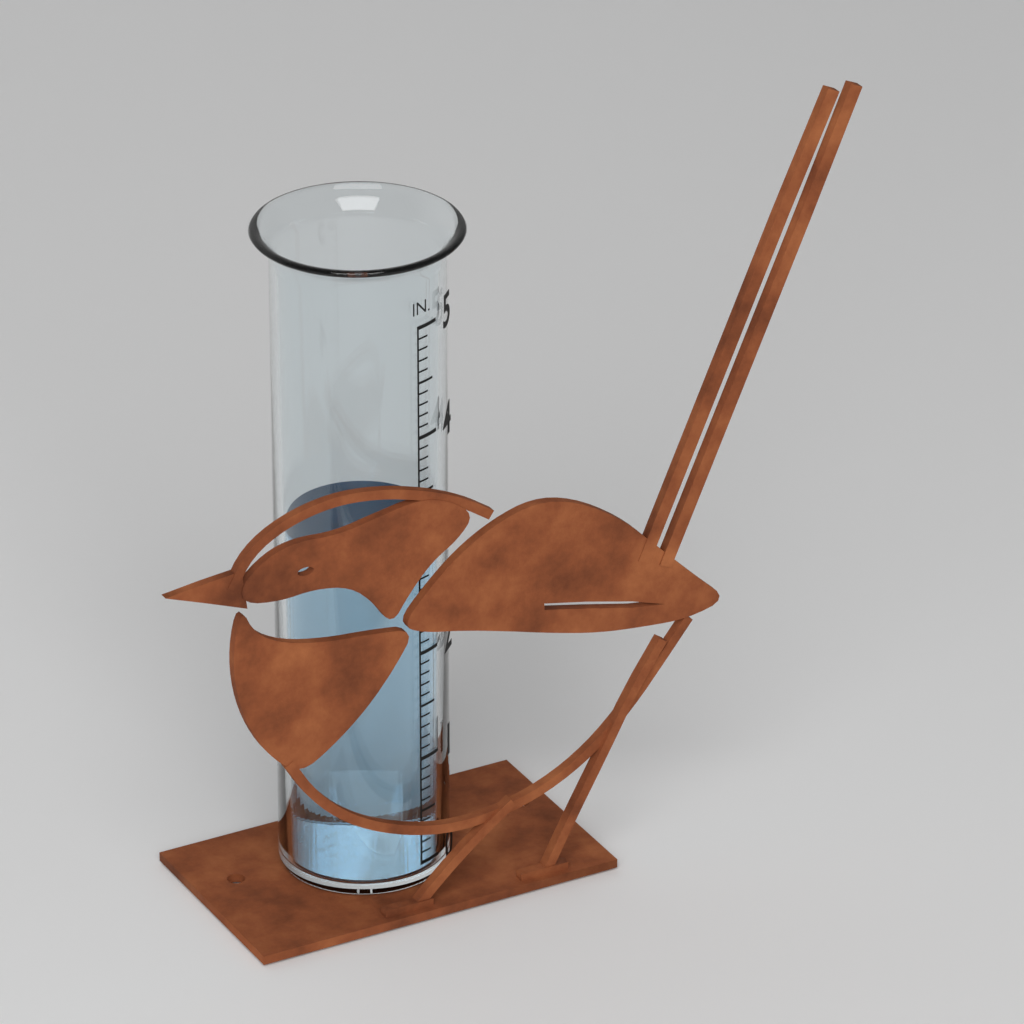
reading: 3.0 in
